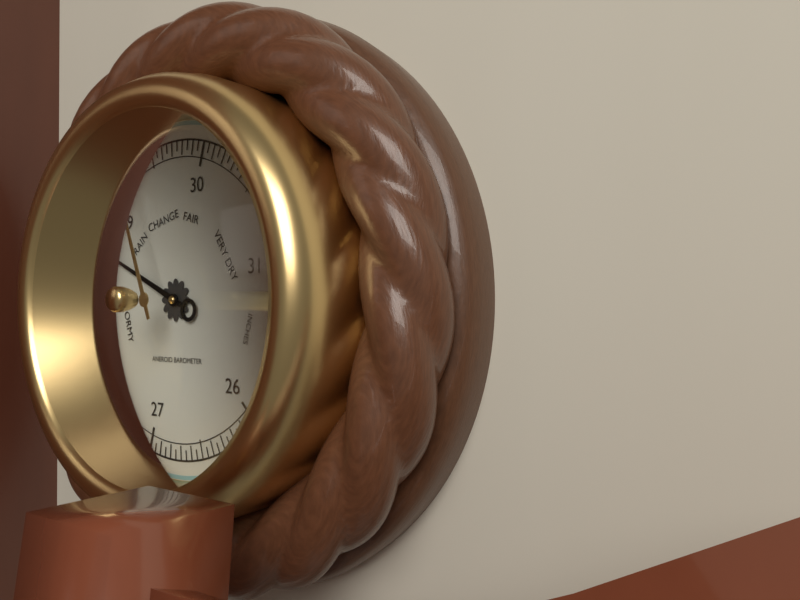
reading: 28.65 inHg
